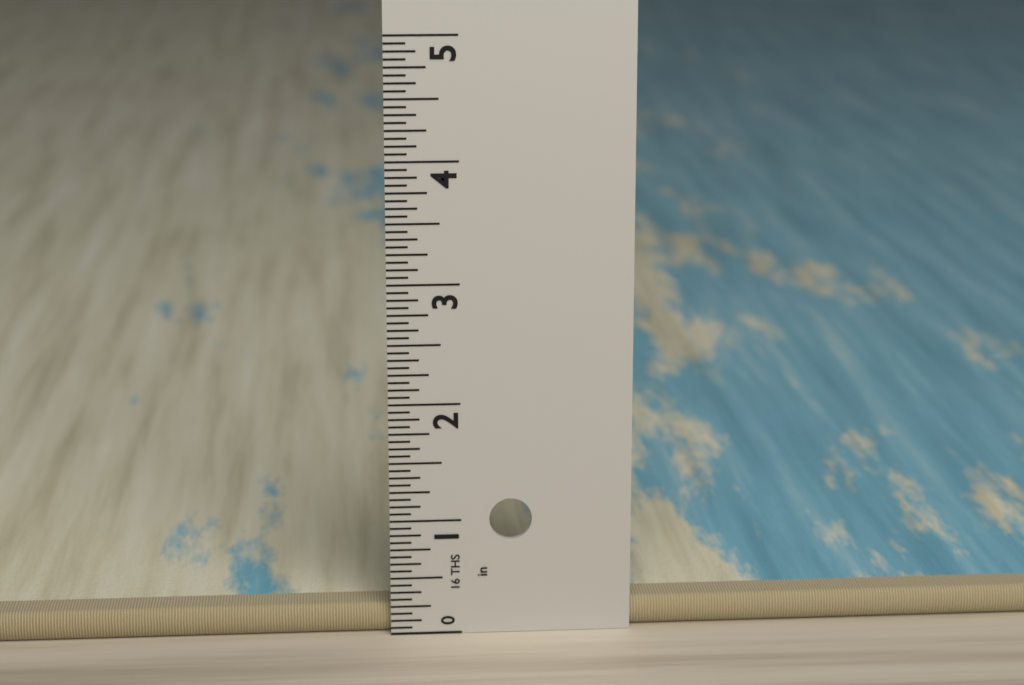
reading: 0.2500 in
